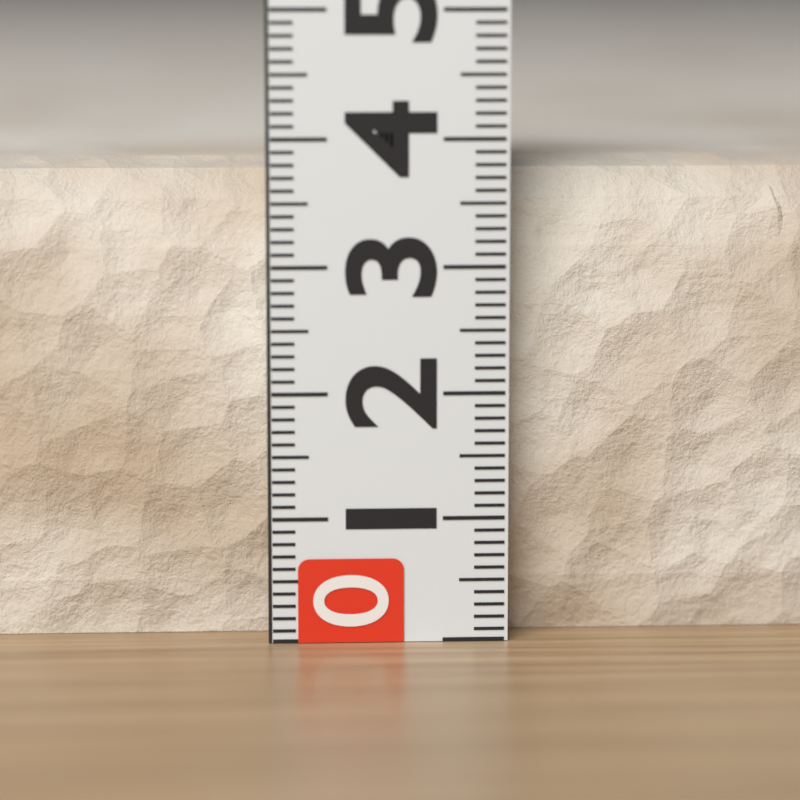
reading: 3.8 (no unit)
